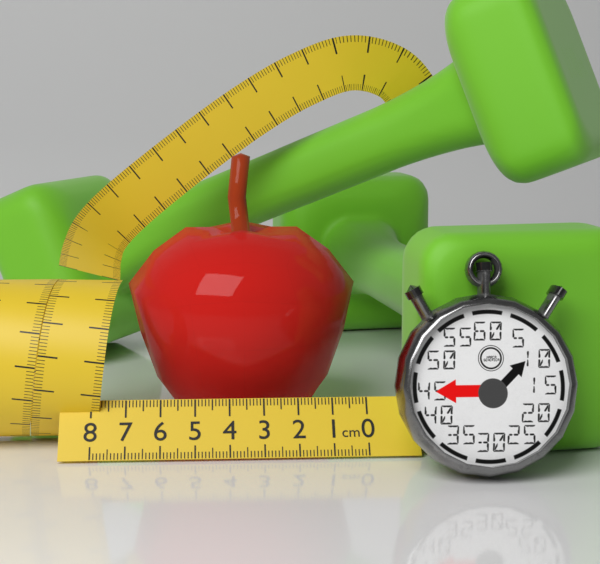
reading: 7.1 cm
